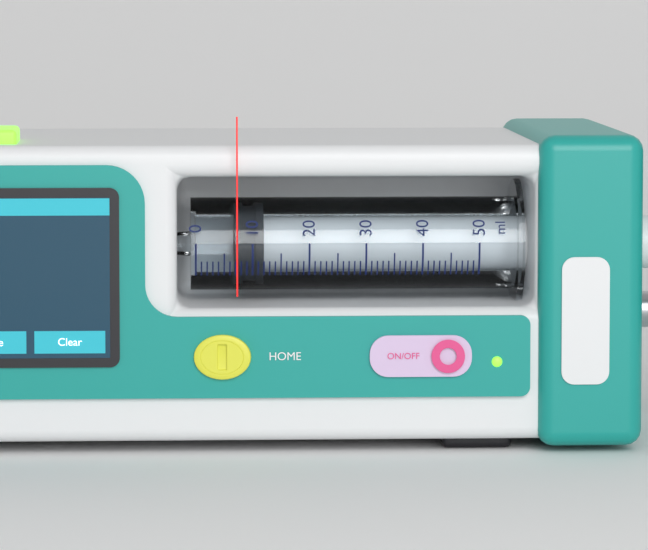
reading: 7 ml
